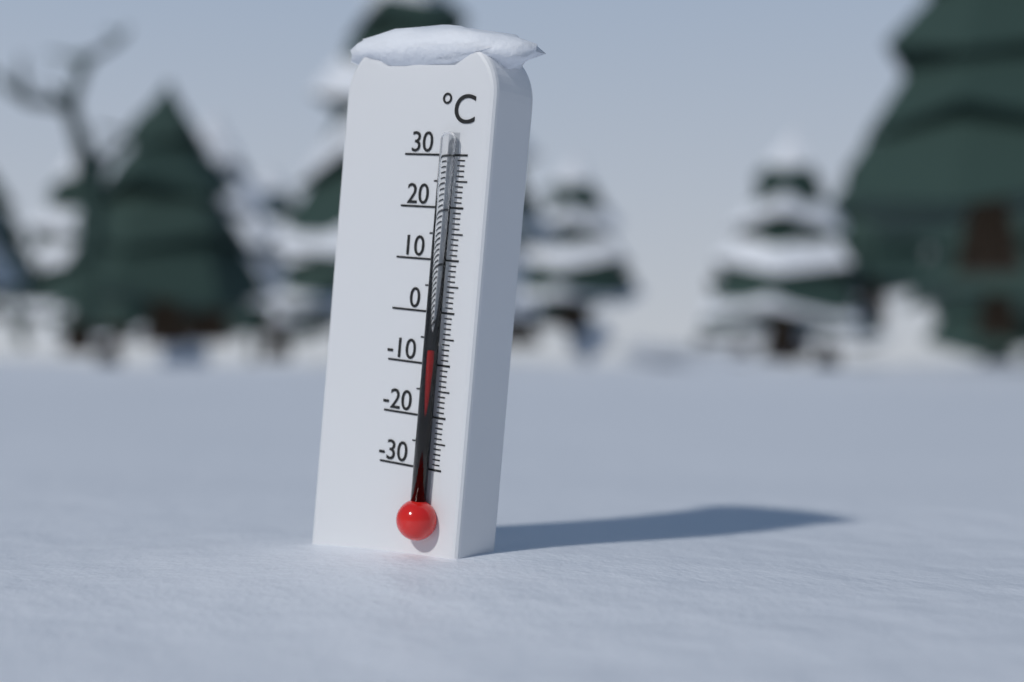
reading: -7 °C
